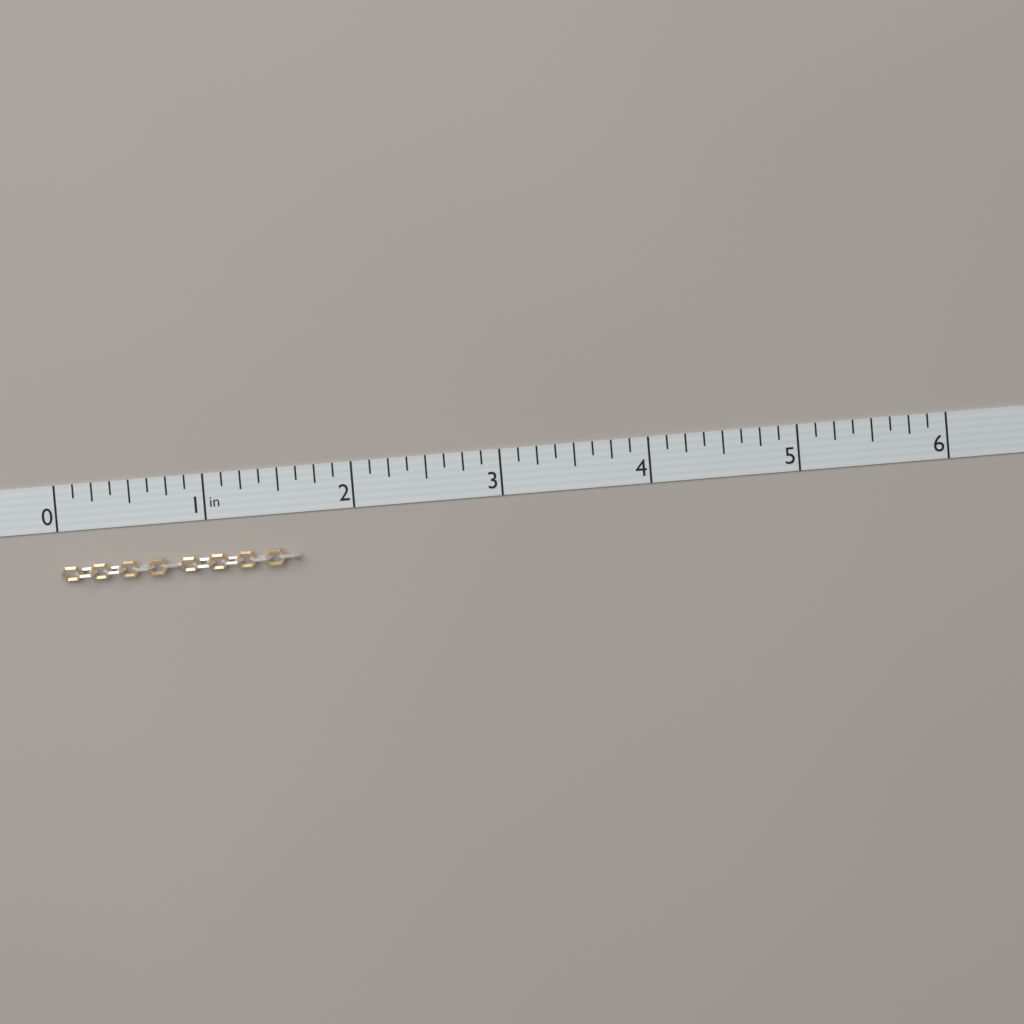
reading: 1.625 in
